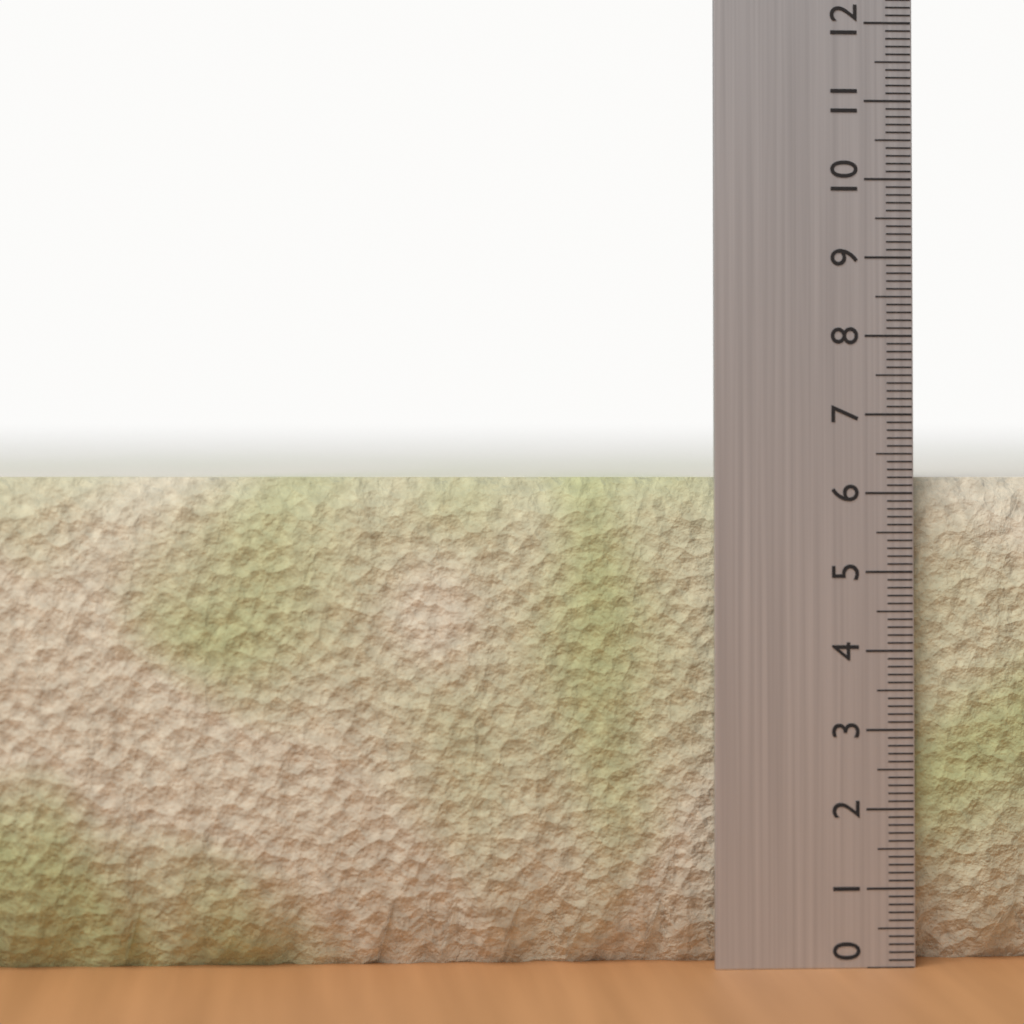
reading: 6.2 (no unit)
